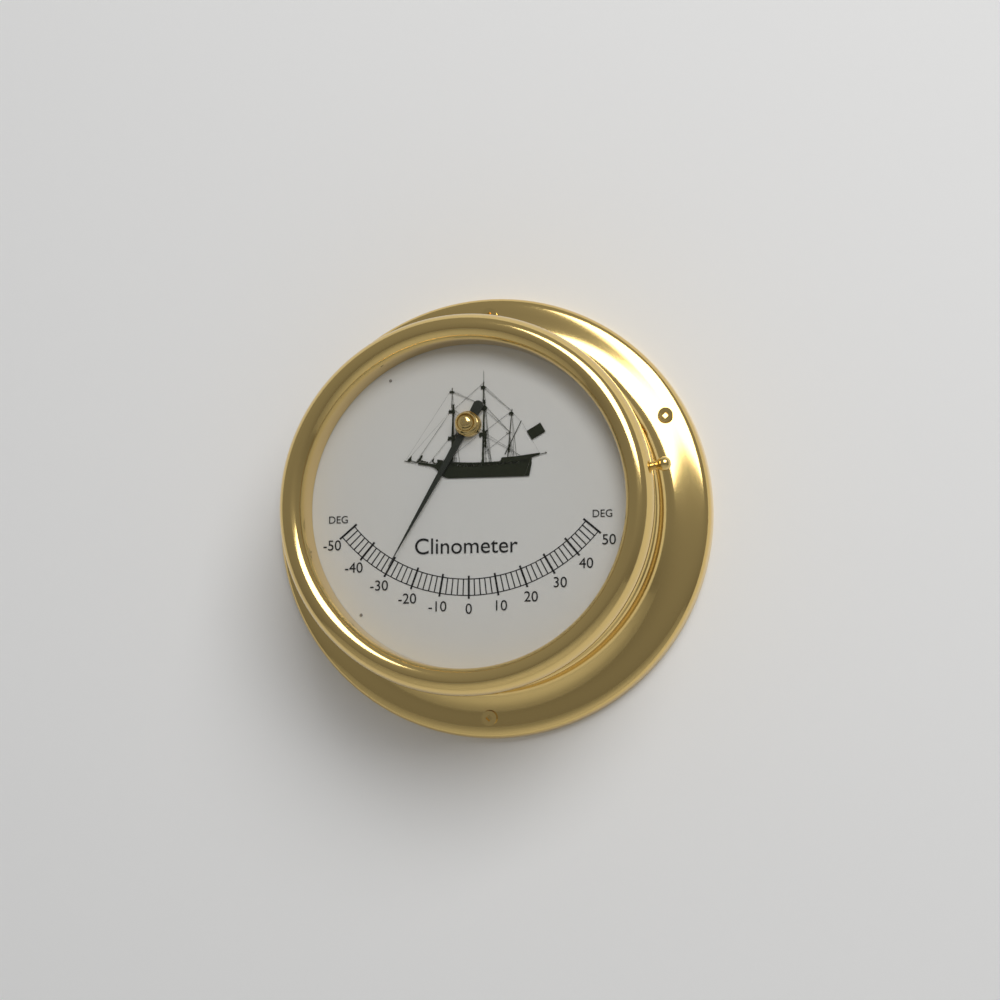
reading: -30 deg
